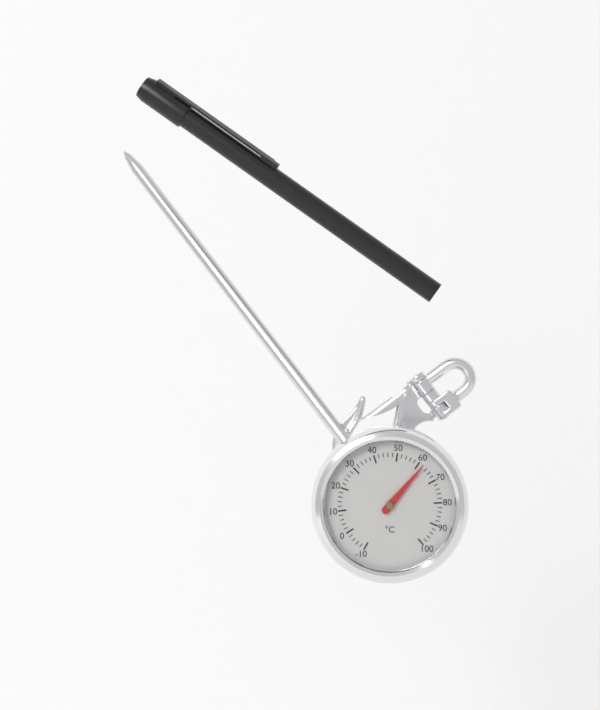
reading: 62 °C
